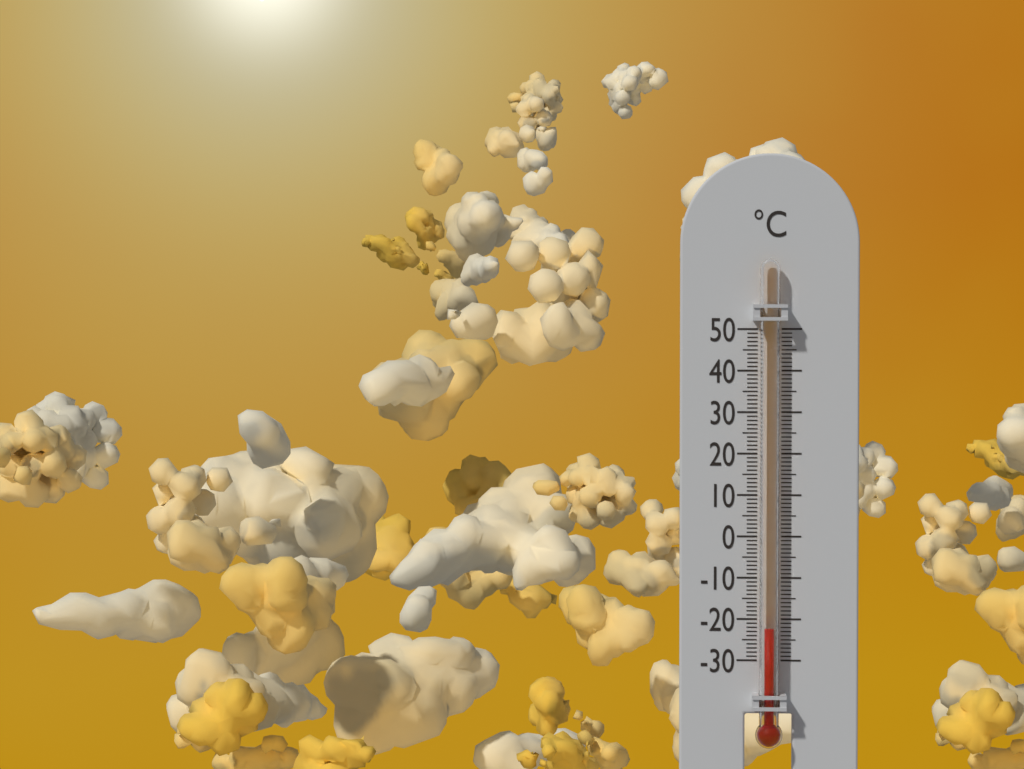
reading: -22 °C
